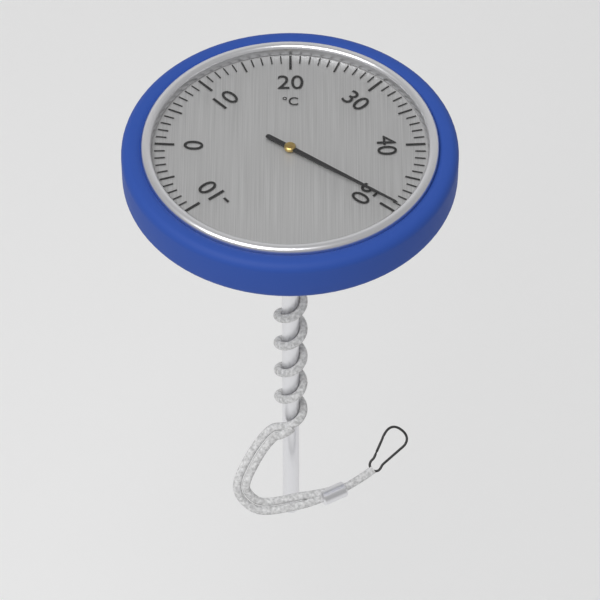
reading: 49 °C
